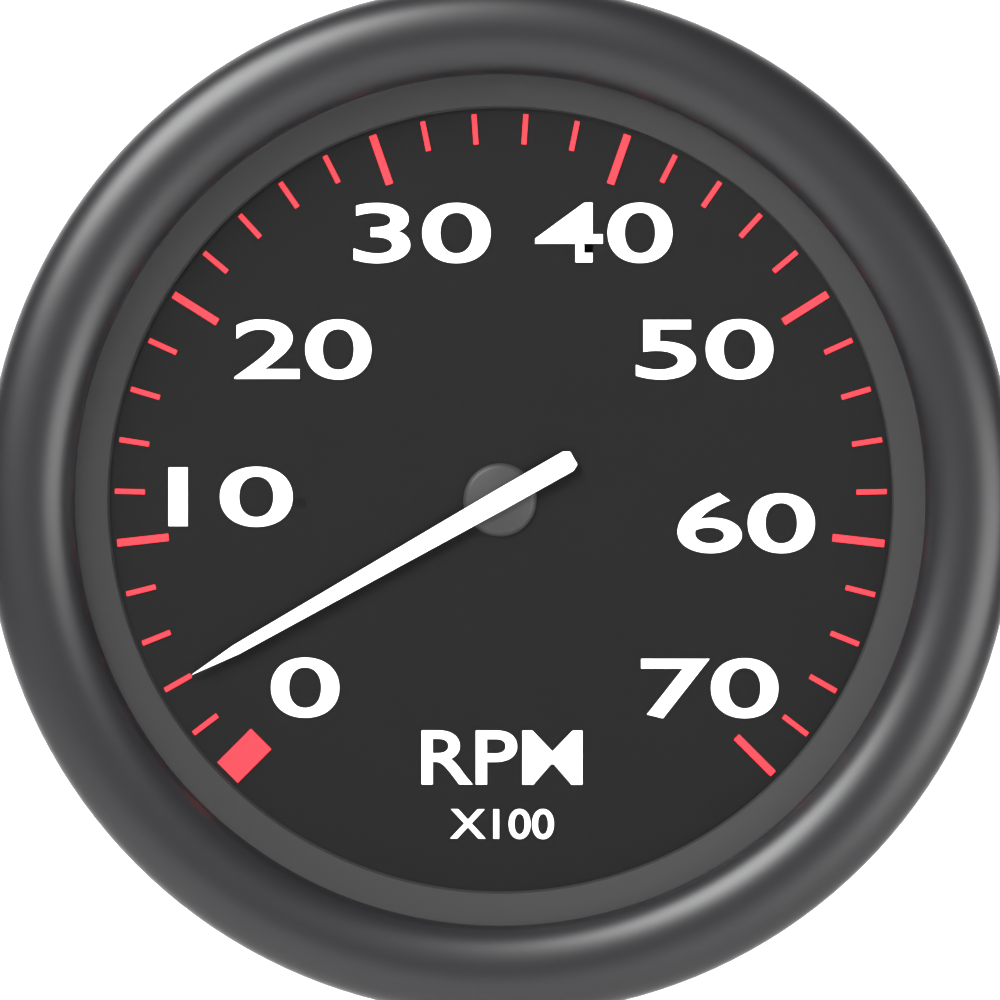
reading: 400 RPM
